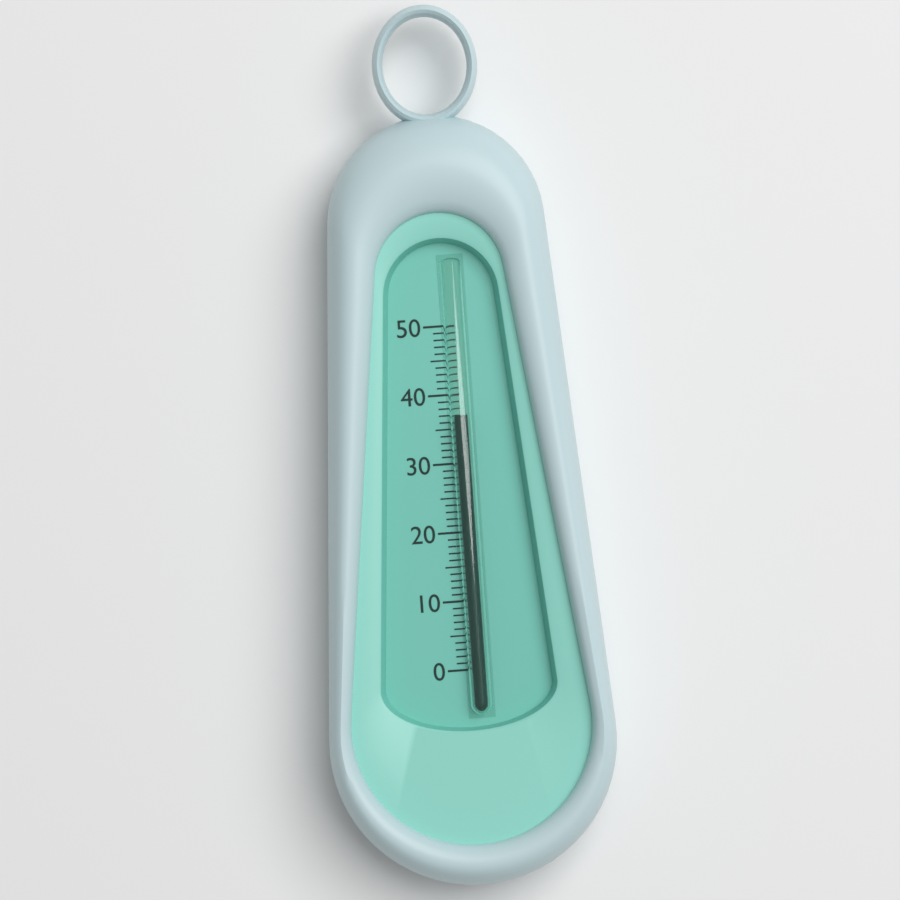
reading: 37 (no unit)
